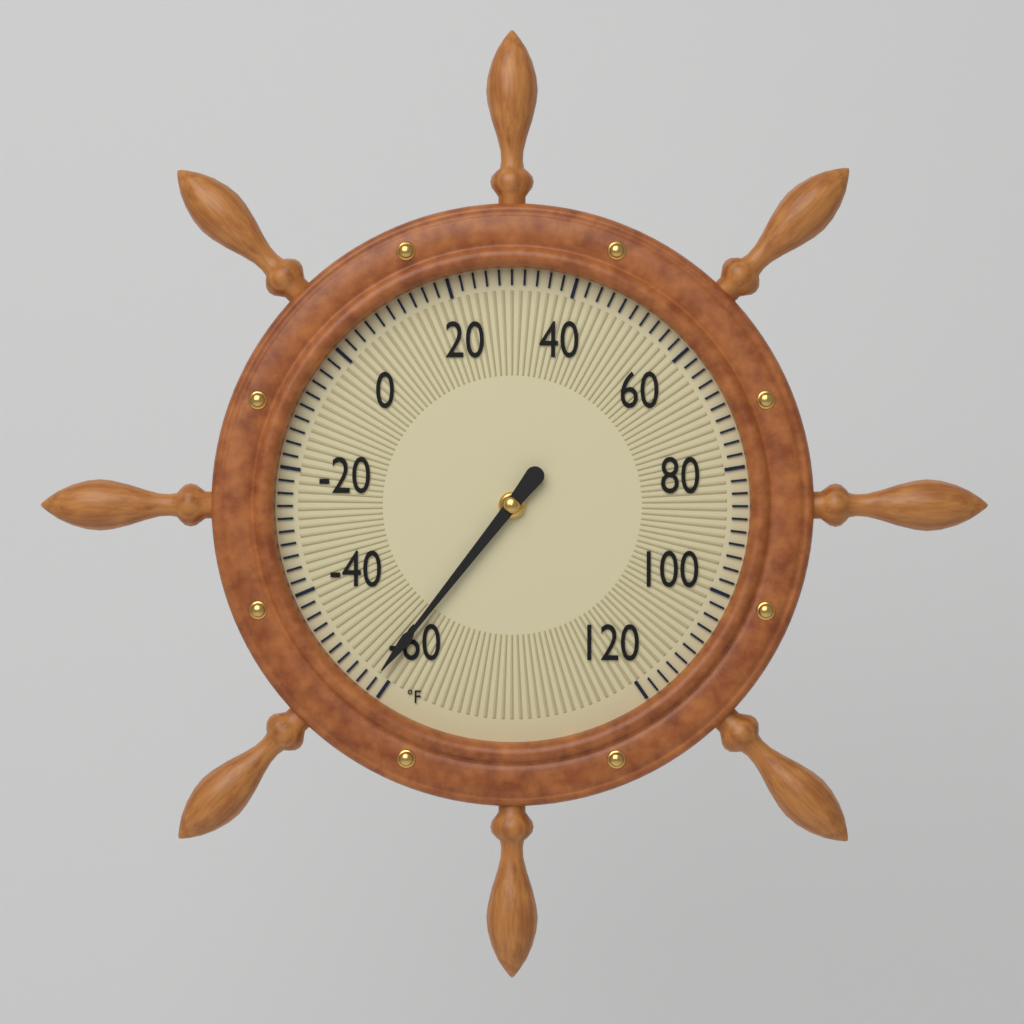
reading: -58 °F
